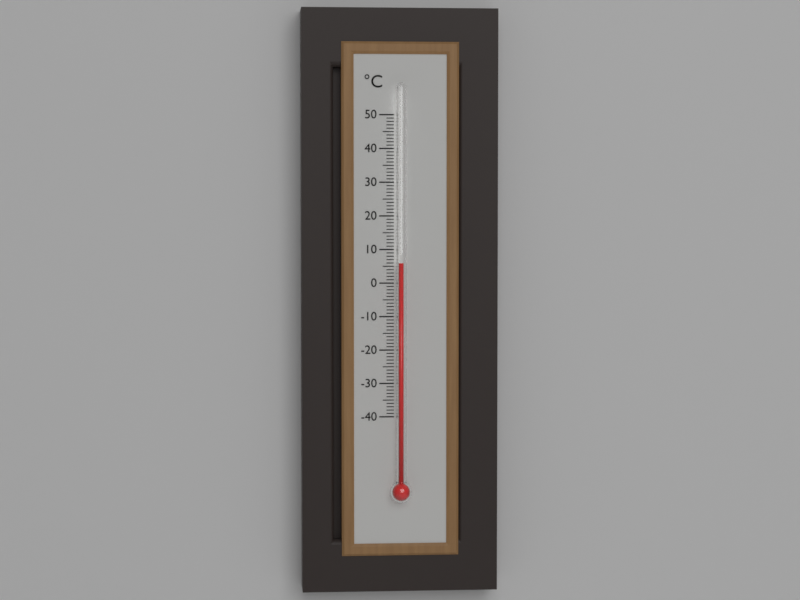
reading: 6 °C
